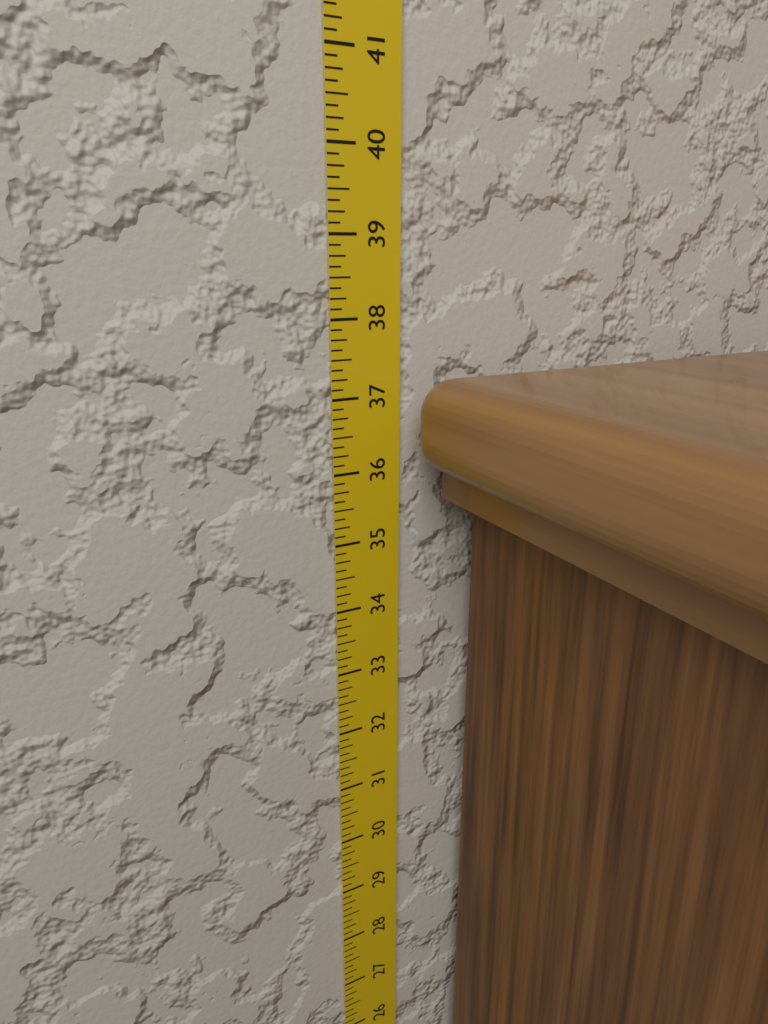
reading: 37.250 in
